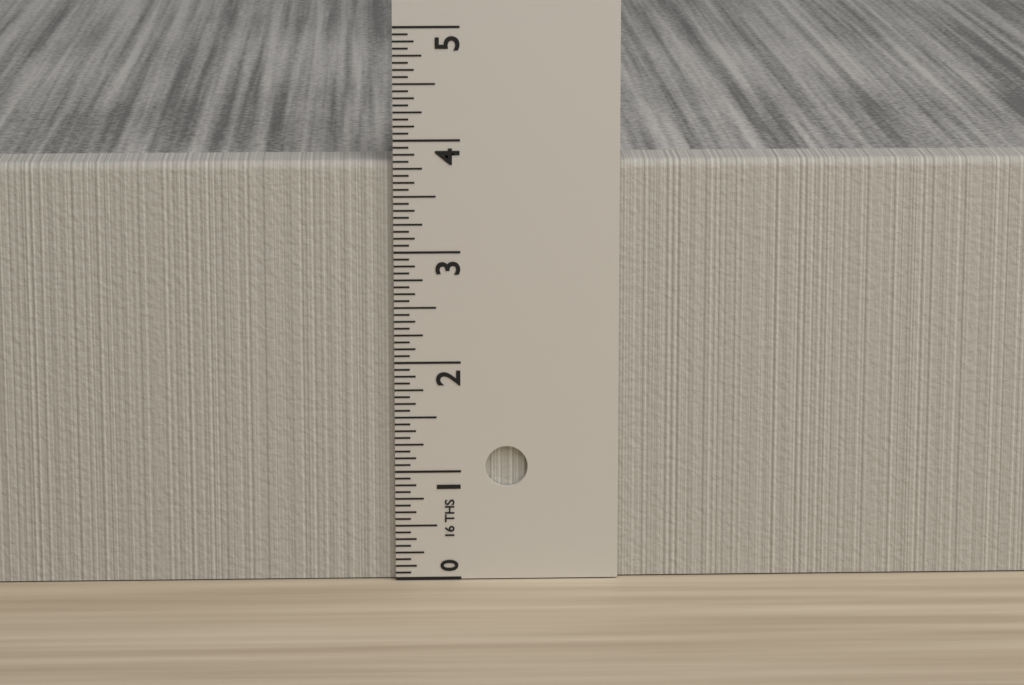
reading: 3.8125 in
